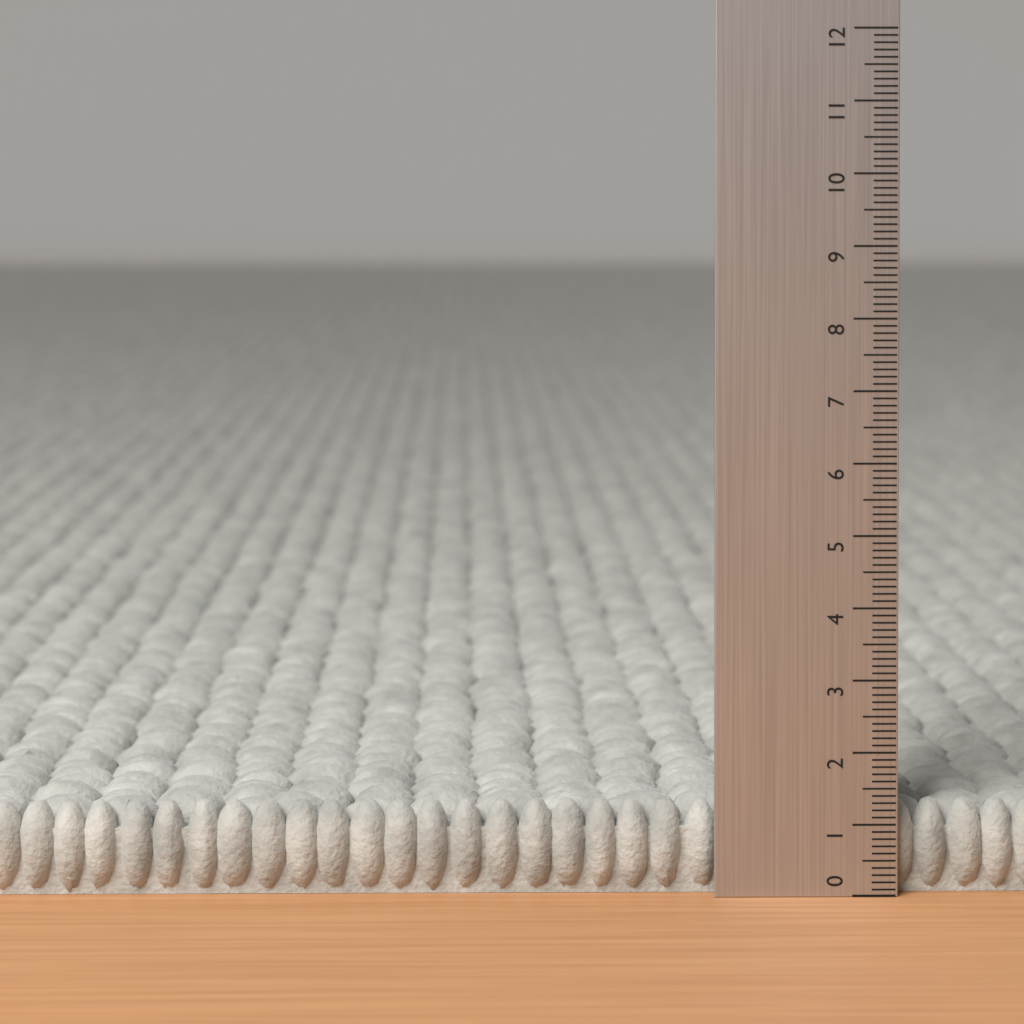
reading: 1.3 (no unit)
